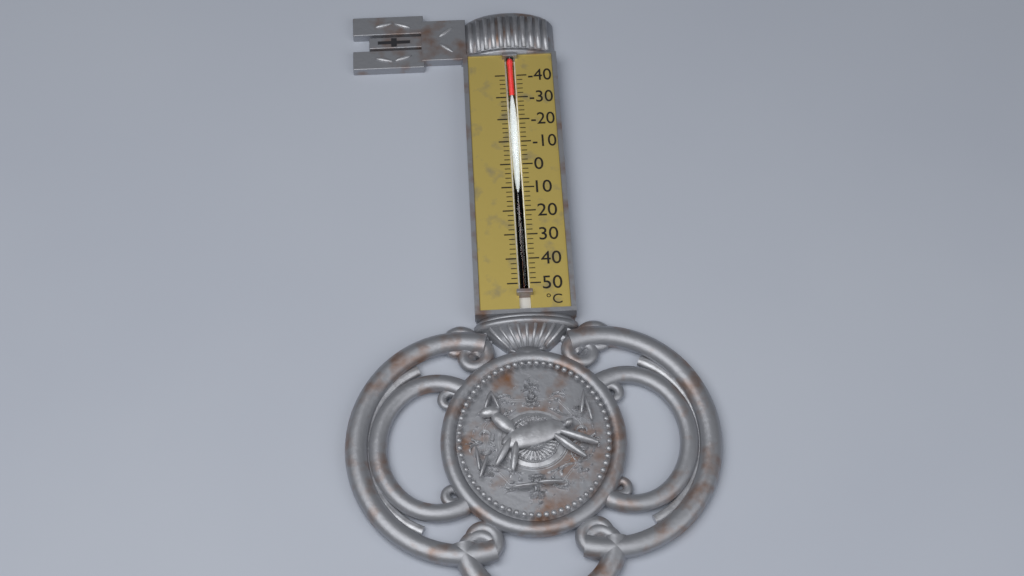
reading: -30 °C
